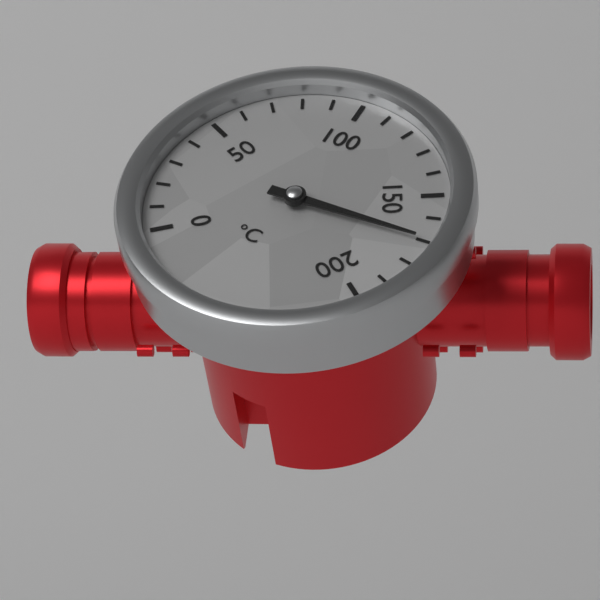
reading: 170 °C
